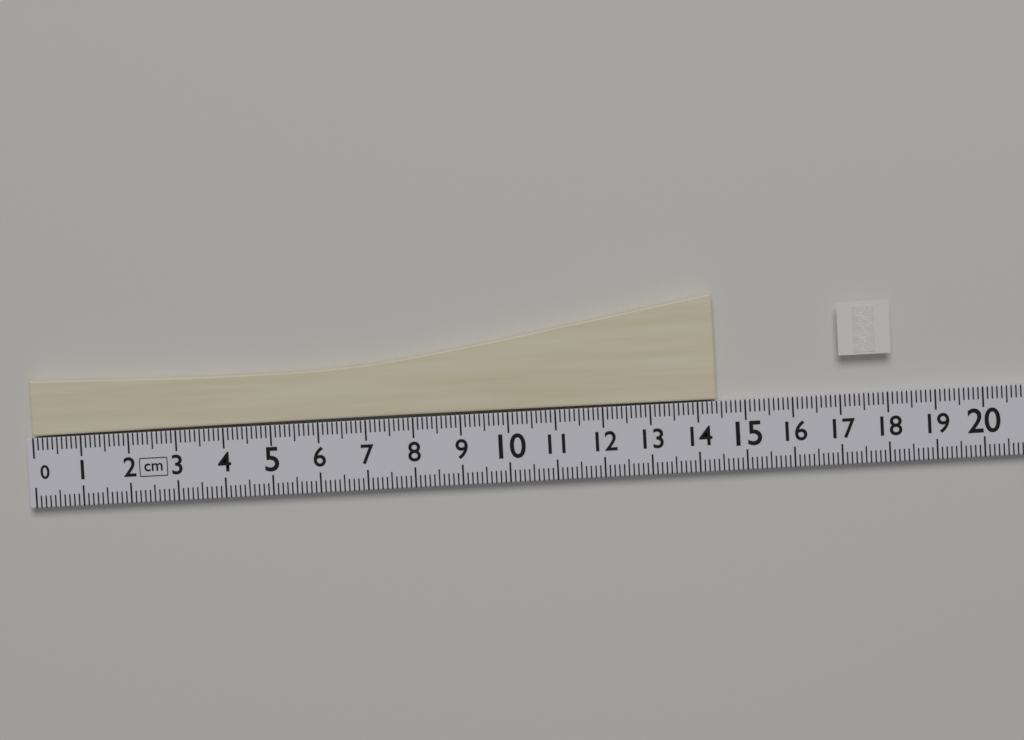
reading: 14.4 cm
